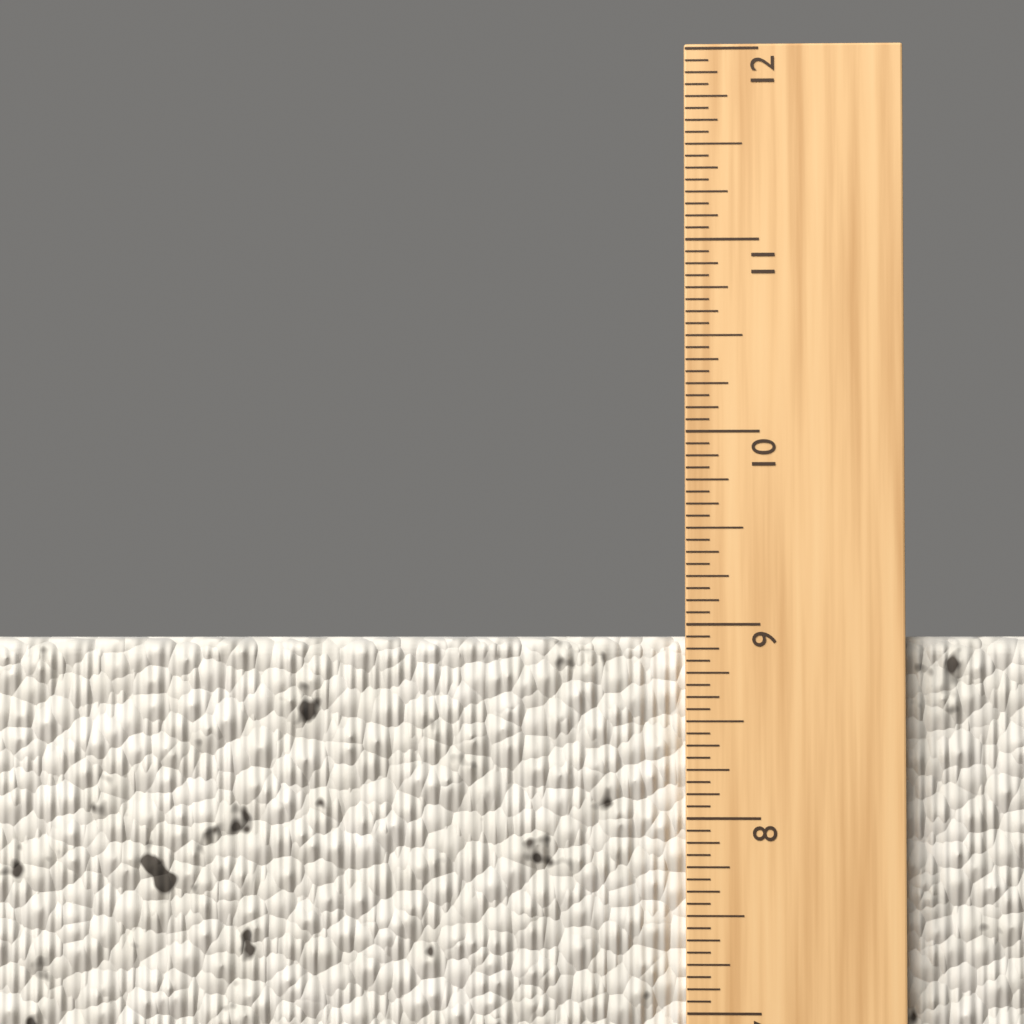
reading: 8.9375 in
